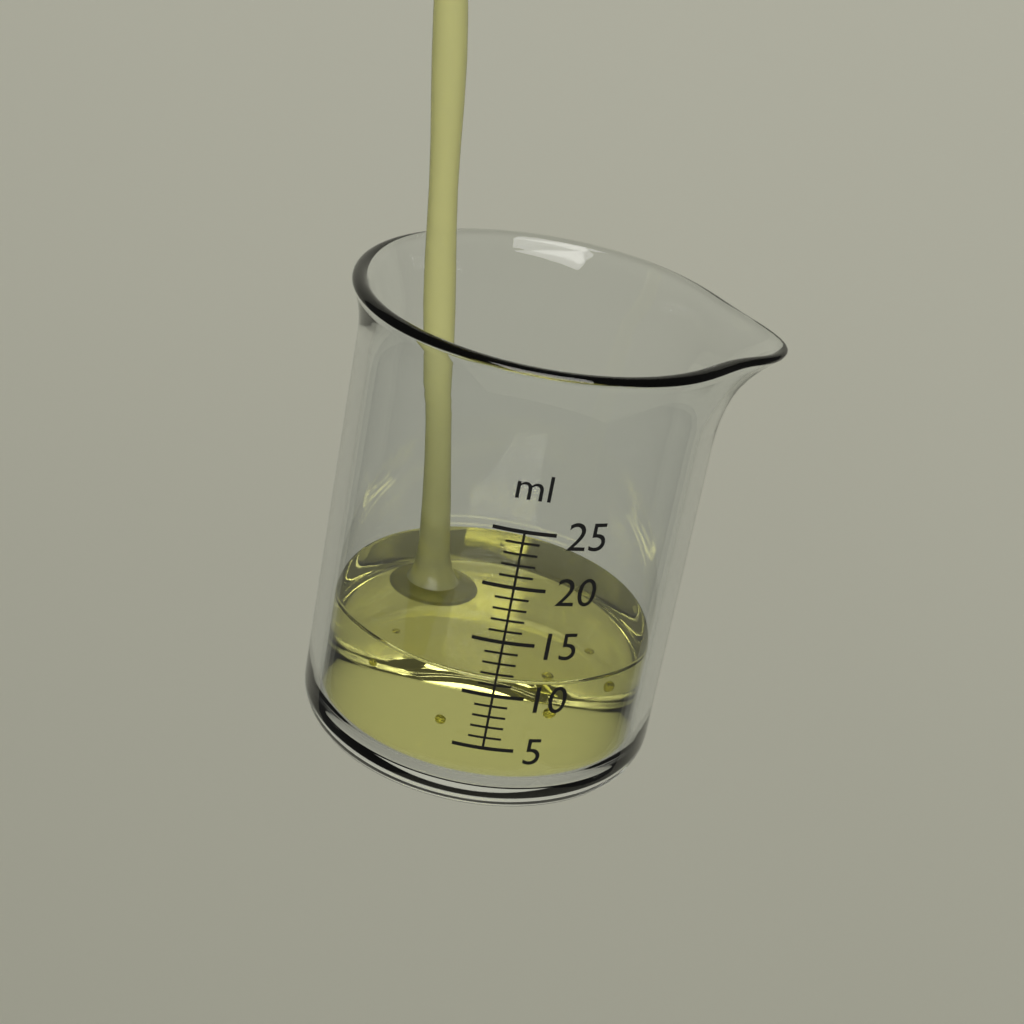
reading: 11 ml
